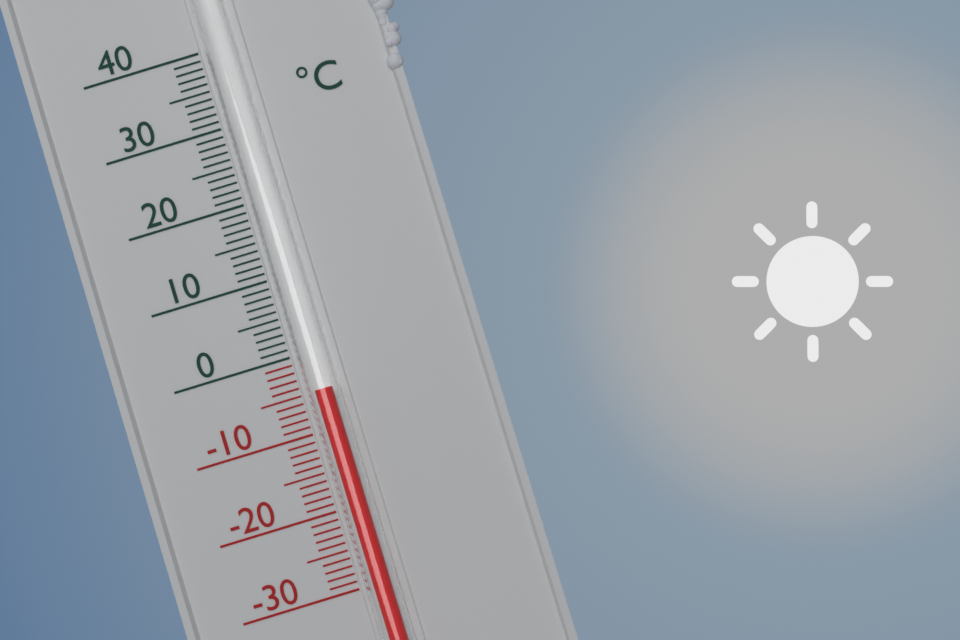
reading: -5 °C
